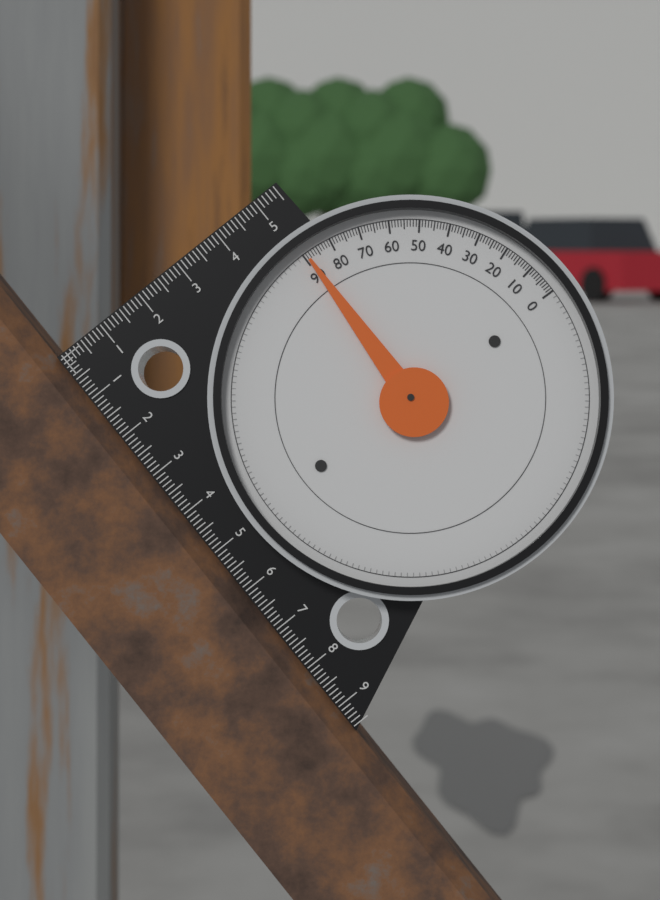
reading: 89 (no unit)
